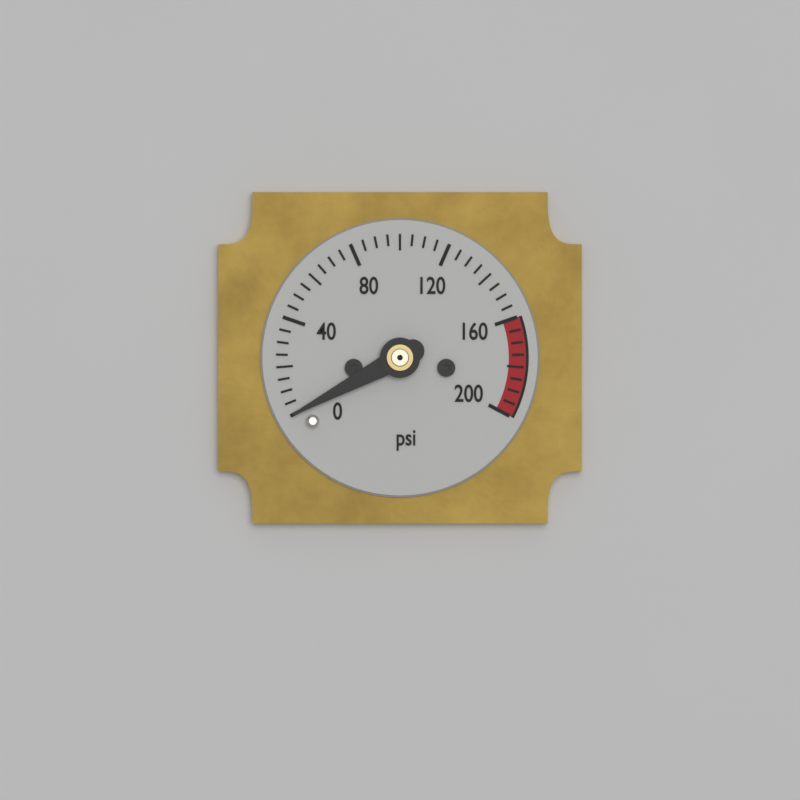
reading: 0 psi
